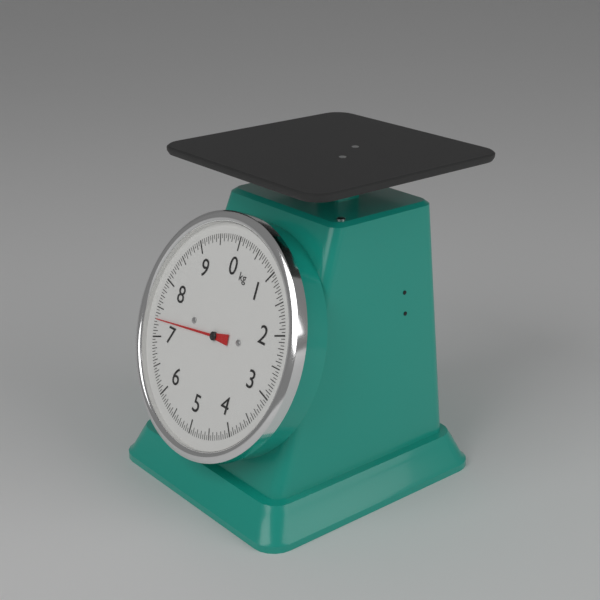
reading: 7.30 kg
